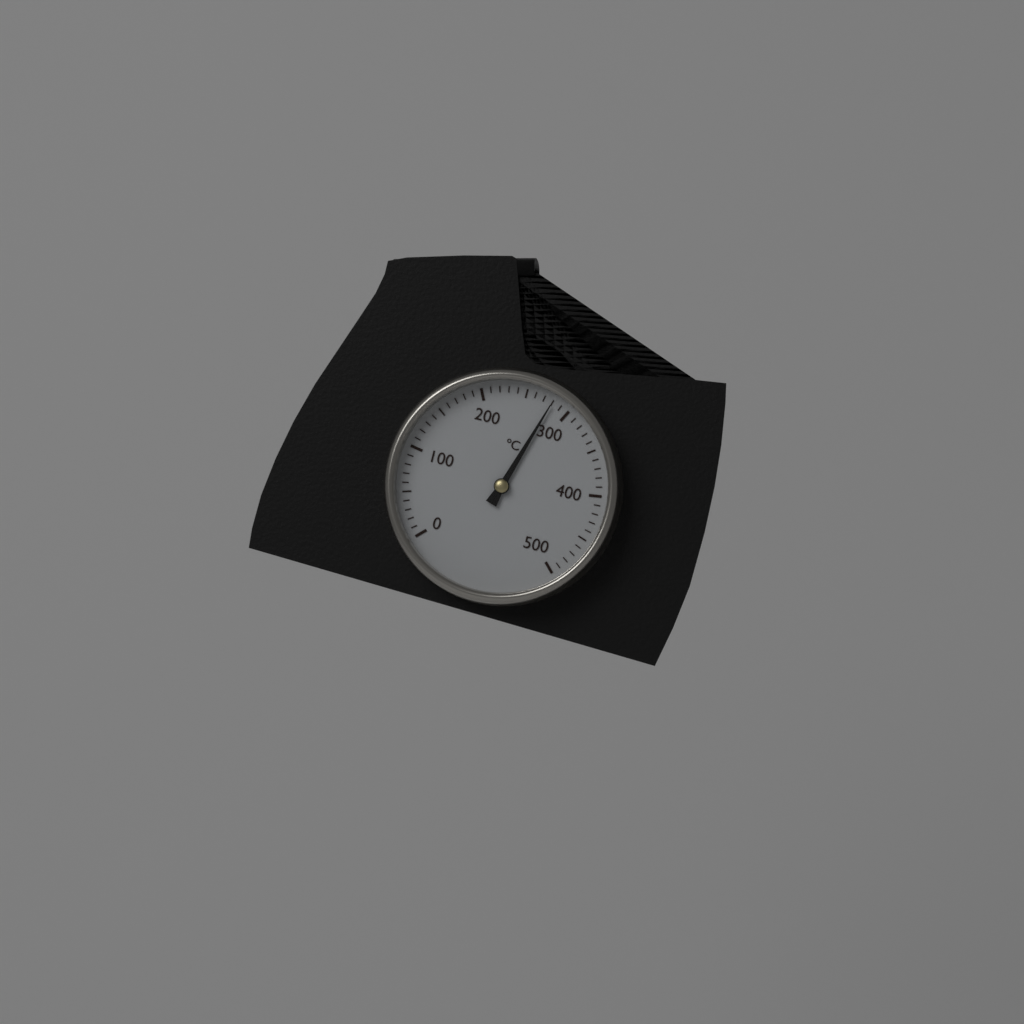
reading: 280 °C
